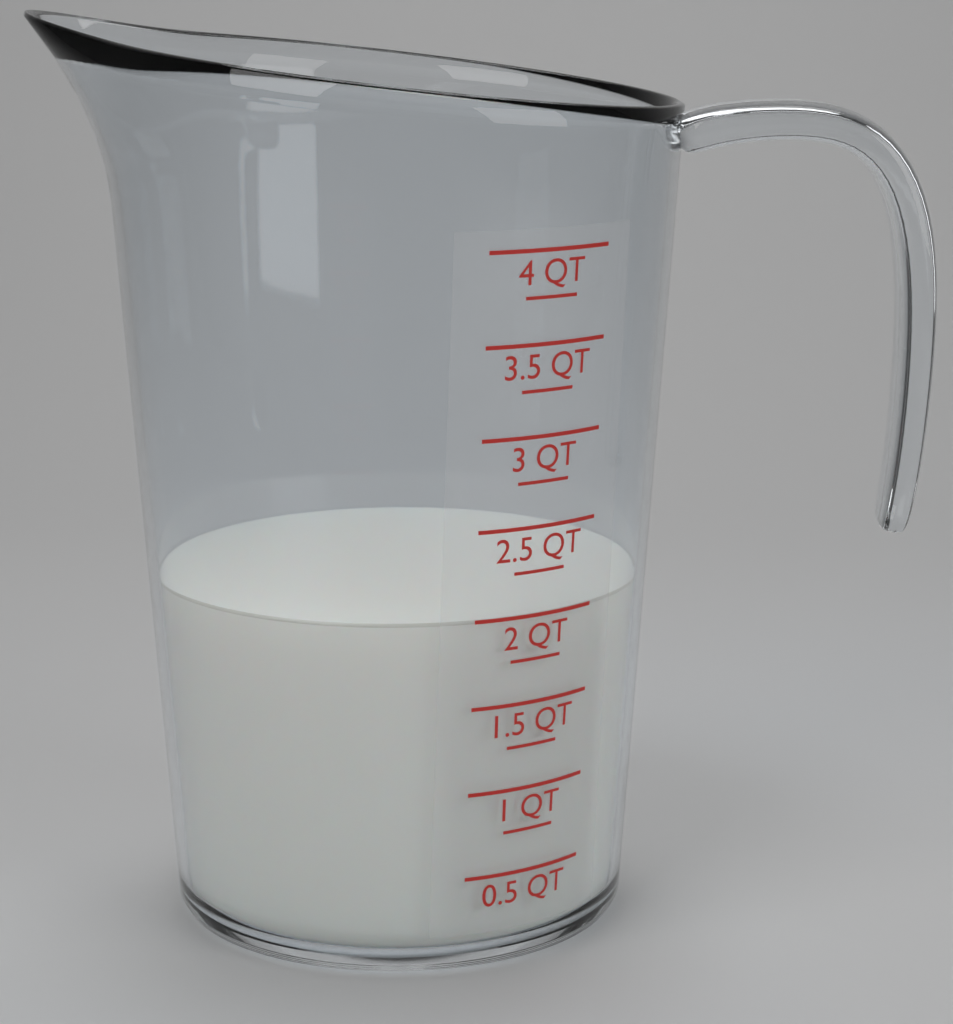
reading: 2.00 QT
